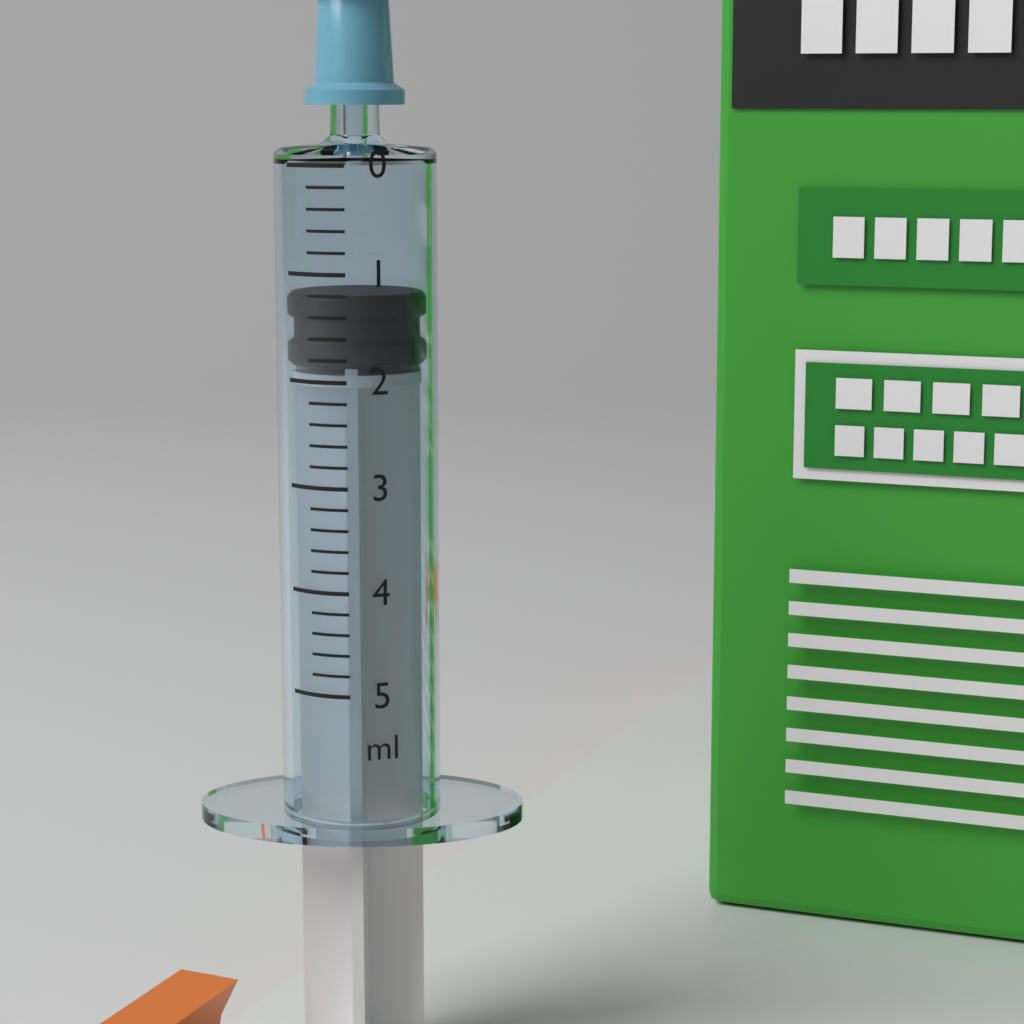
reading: 1.2 ml
